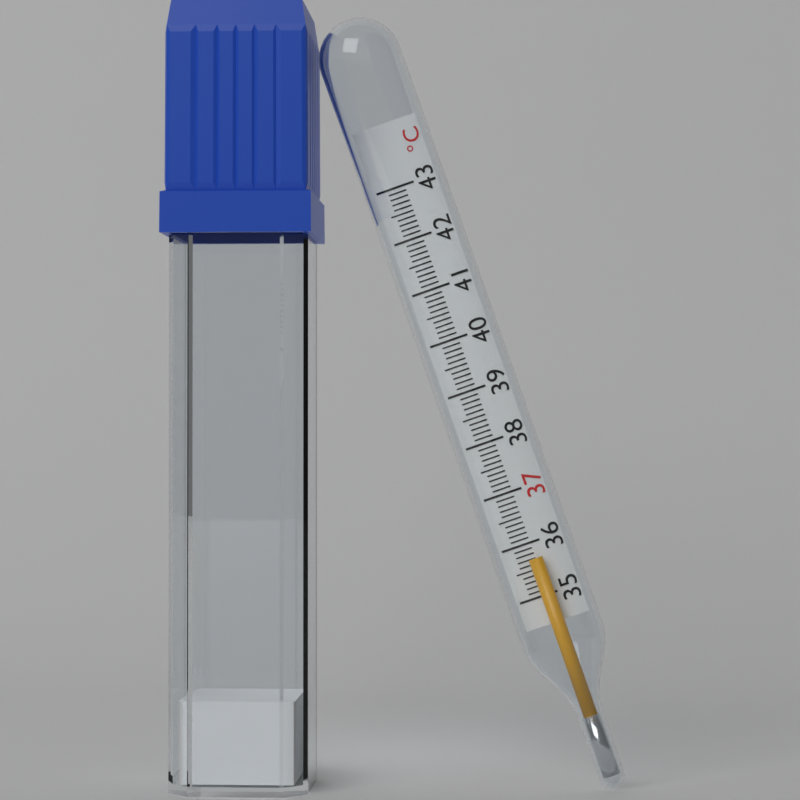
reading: 35.7 °C
